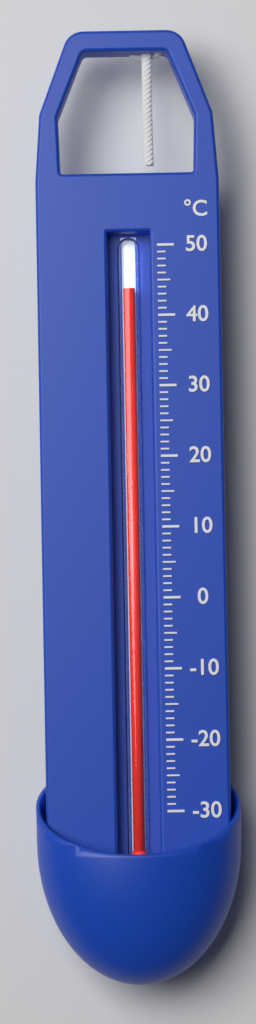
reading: 44 °C
